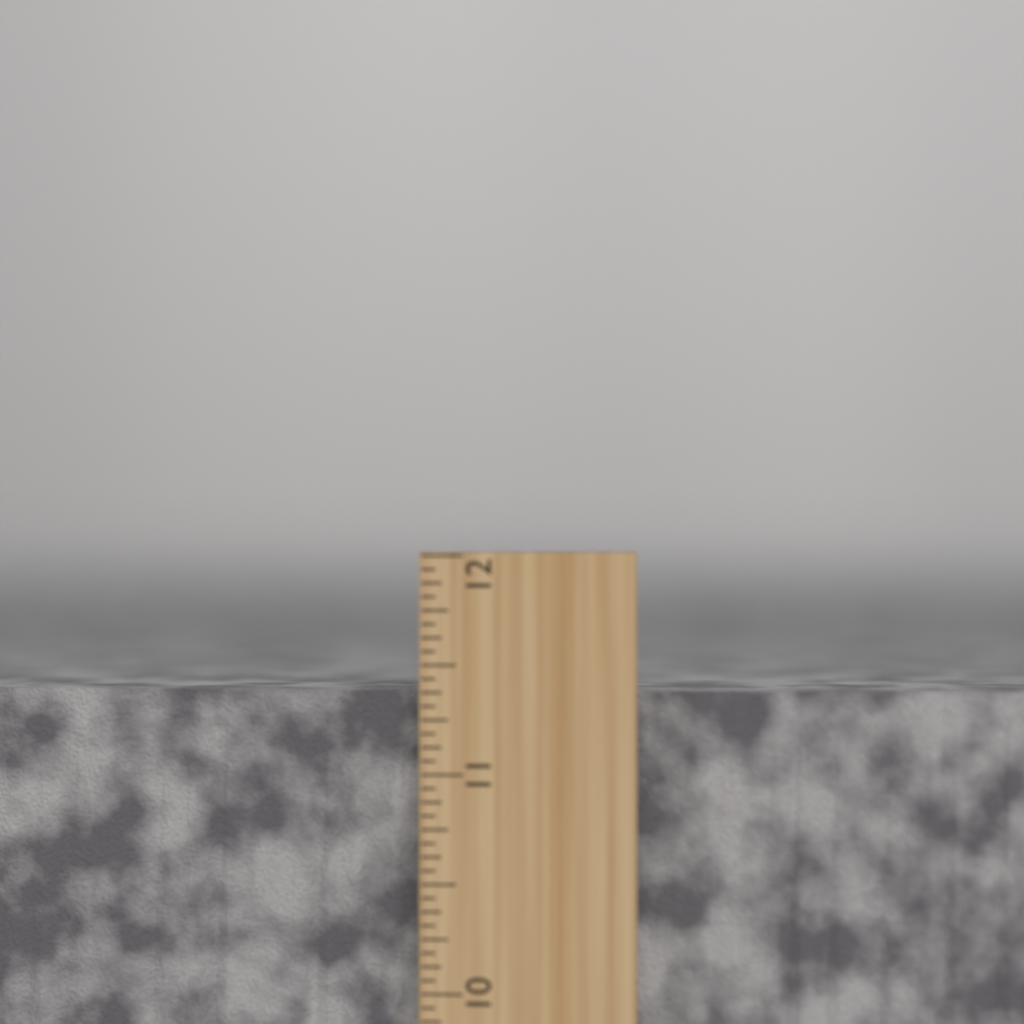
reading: 11.3750 inch
